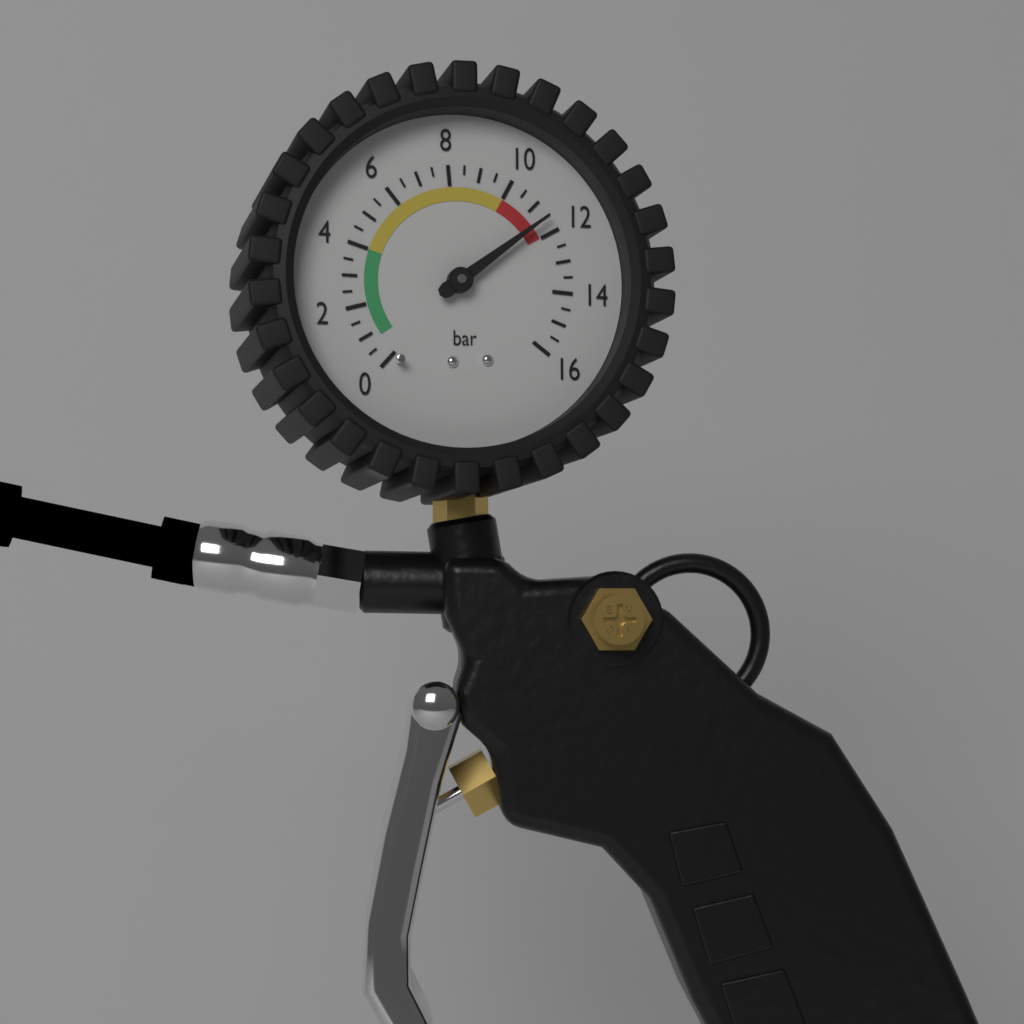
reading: 11.5 bar
